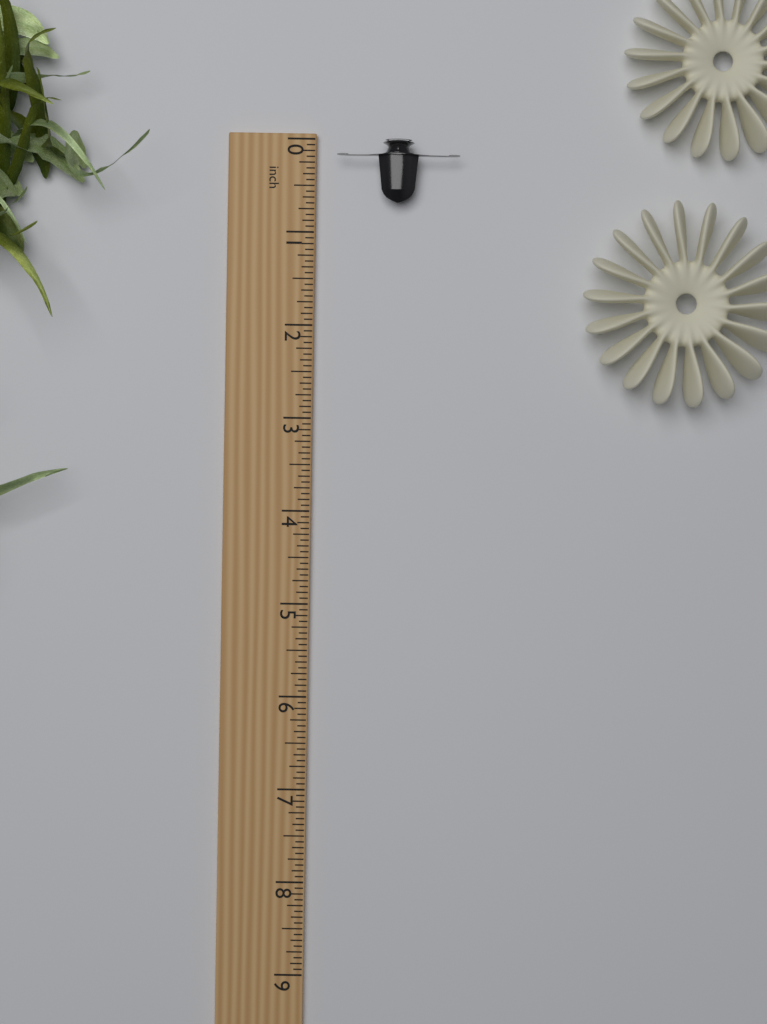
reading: 0.6875 inch
